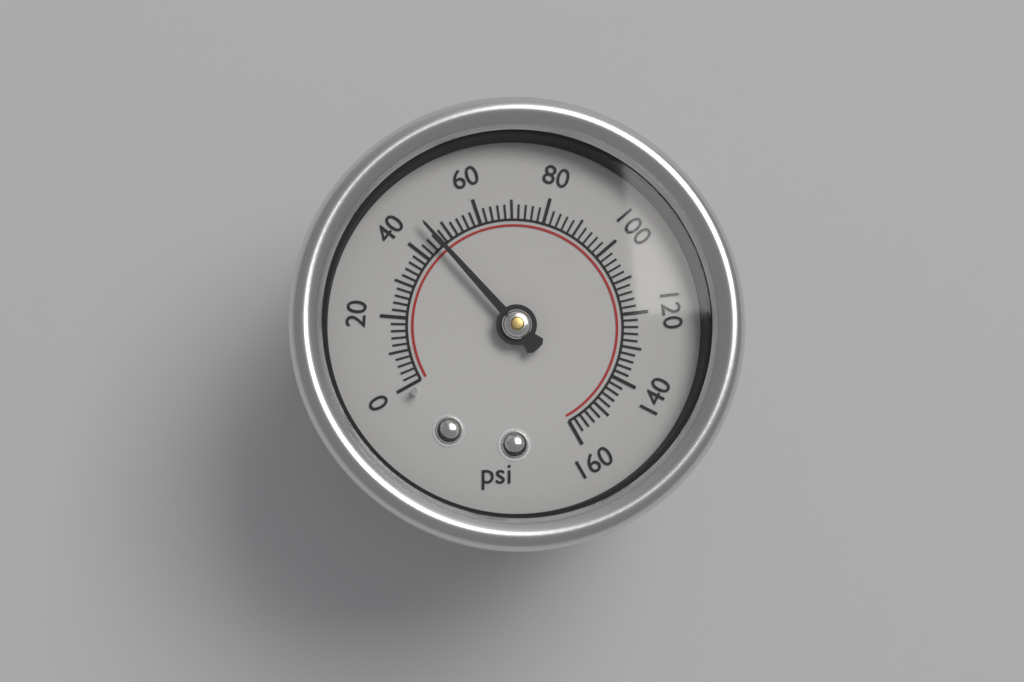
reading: 46 psi
